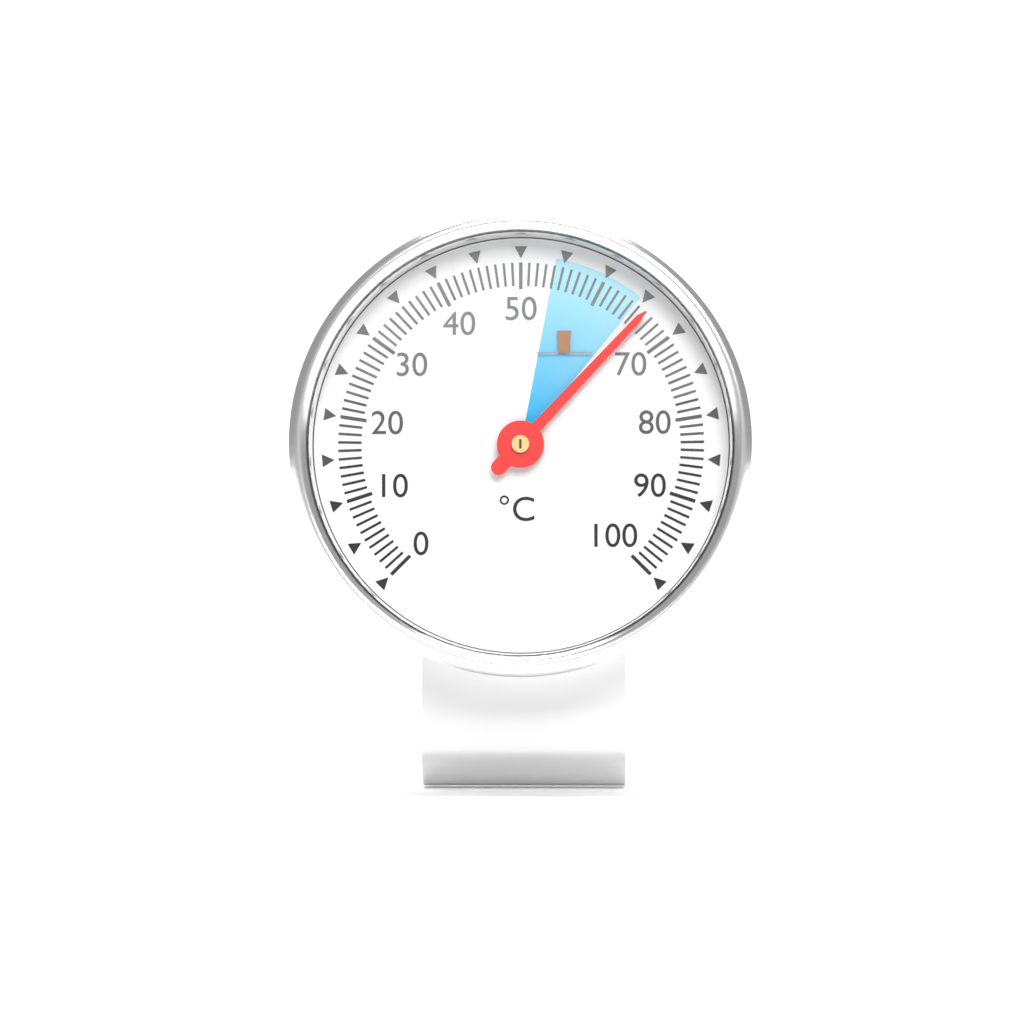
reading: 66 °C
